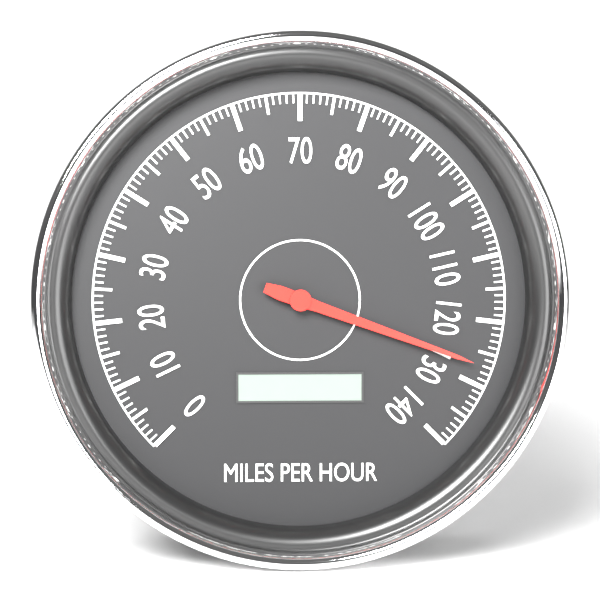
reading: 127 mph
